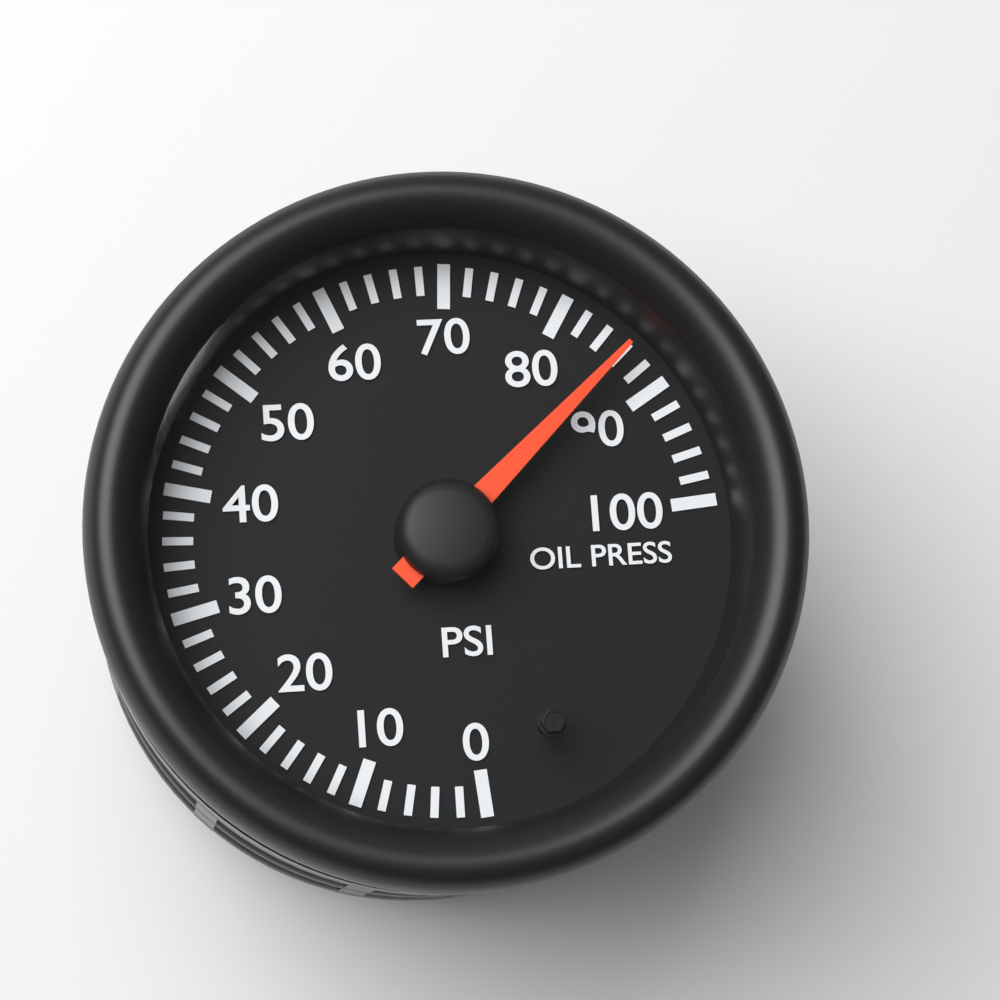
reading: 86 psi
